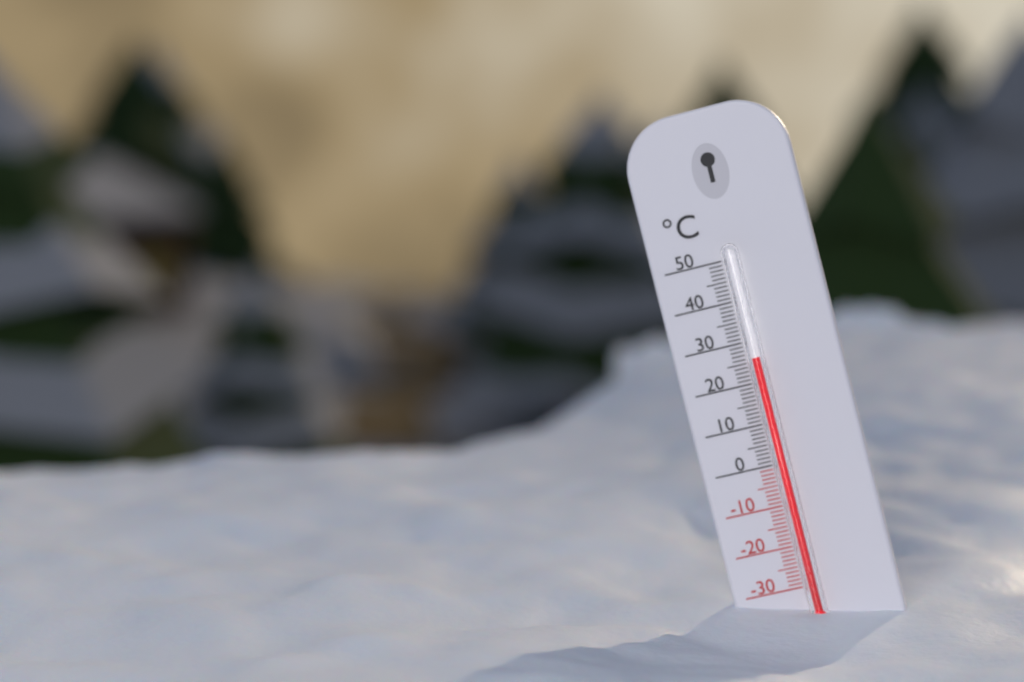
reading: 26 °C
